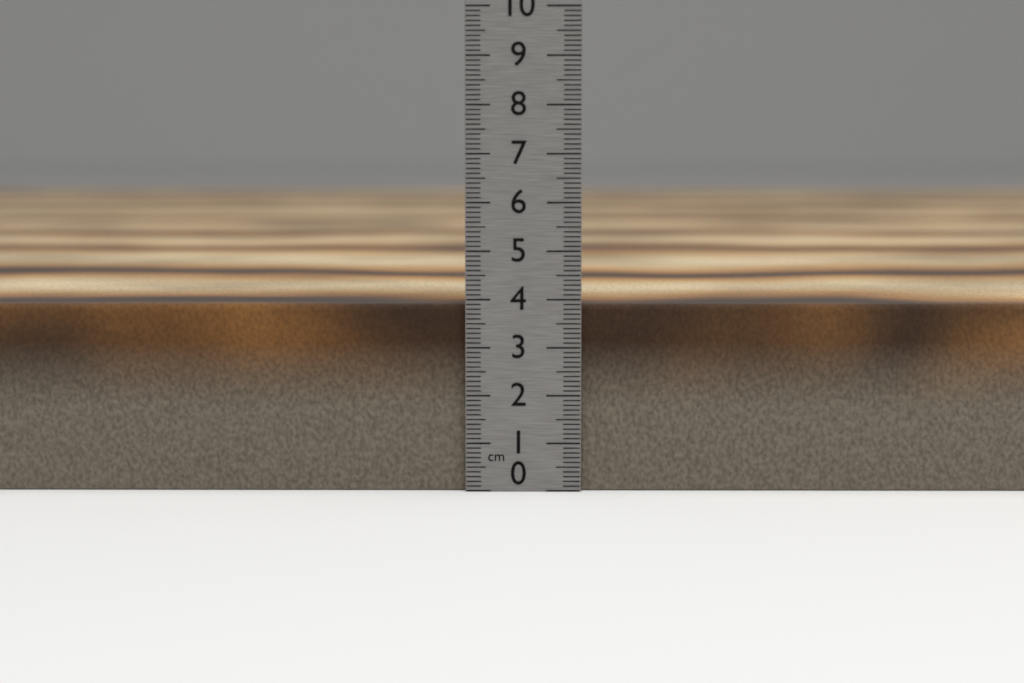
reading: 3.9 cm
